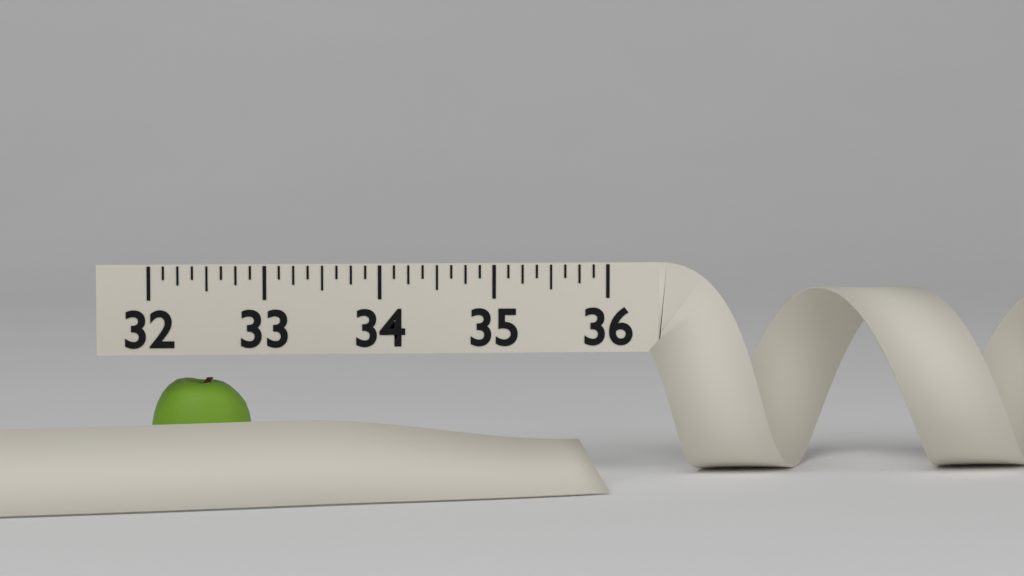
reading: 32.875 (no unit)
